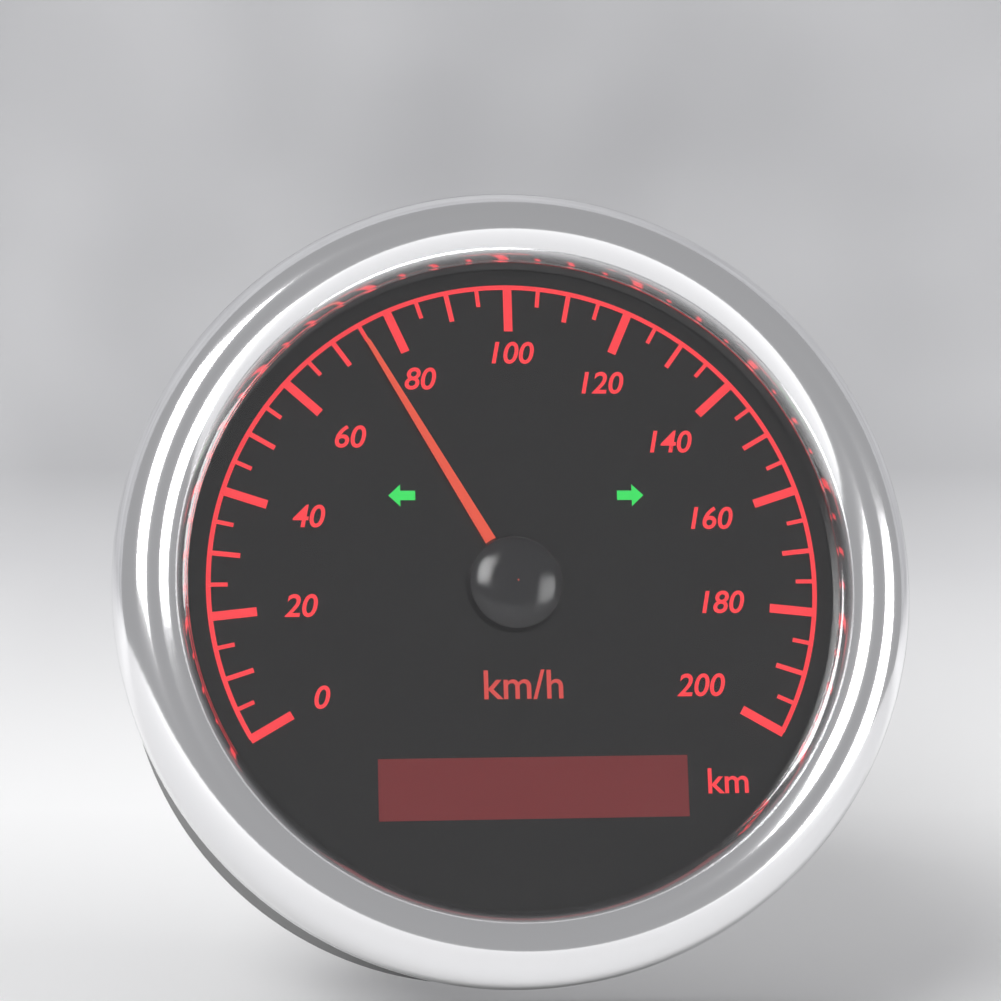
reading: 75 km/h
